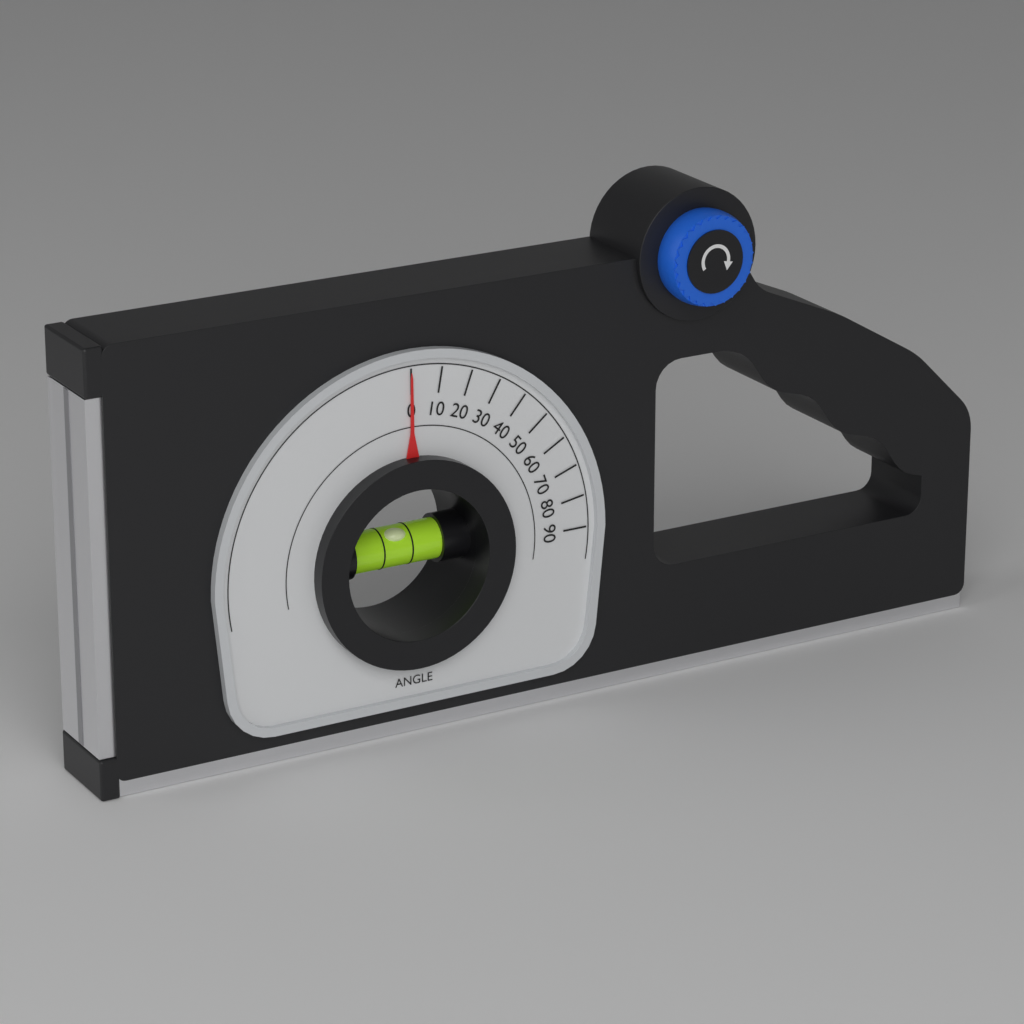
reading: 0 (no unit)
